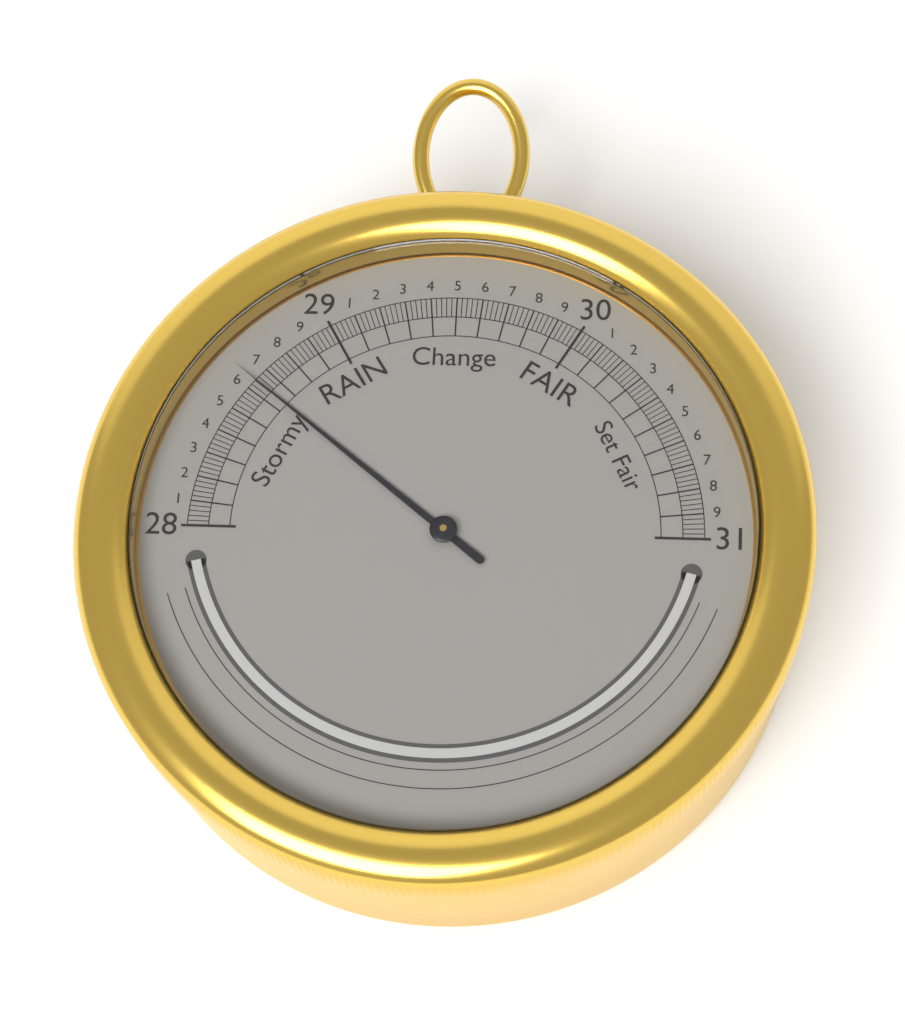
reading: 28.64 inHg
